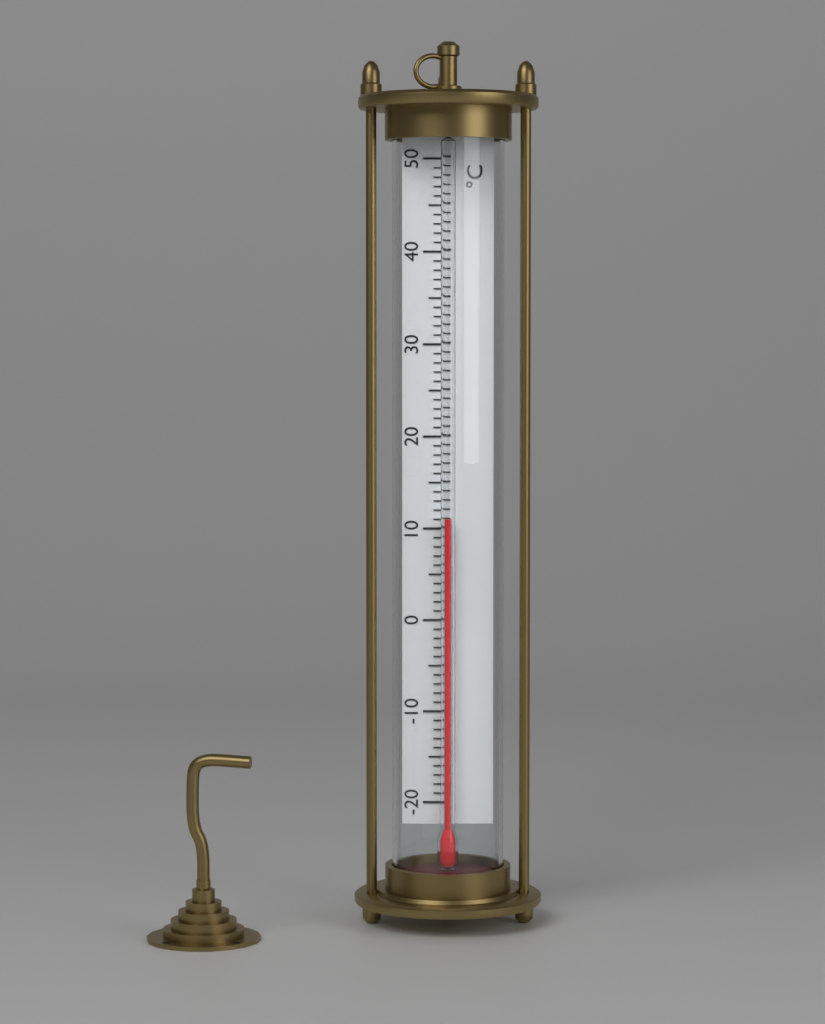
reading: 11 °C
